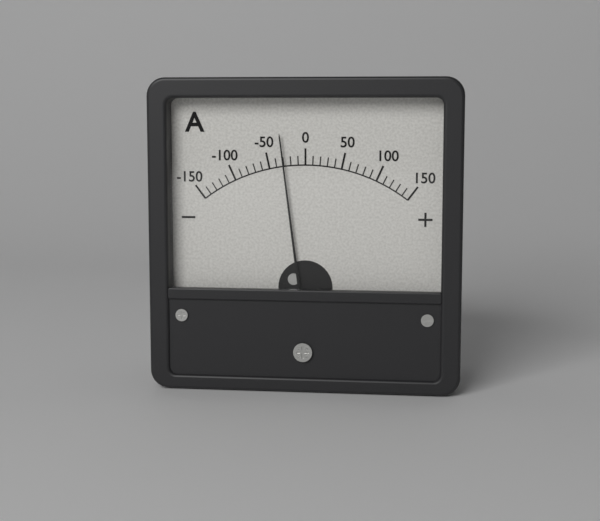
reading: -30 A
